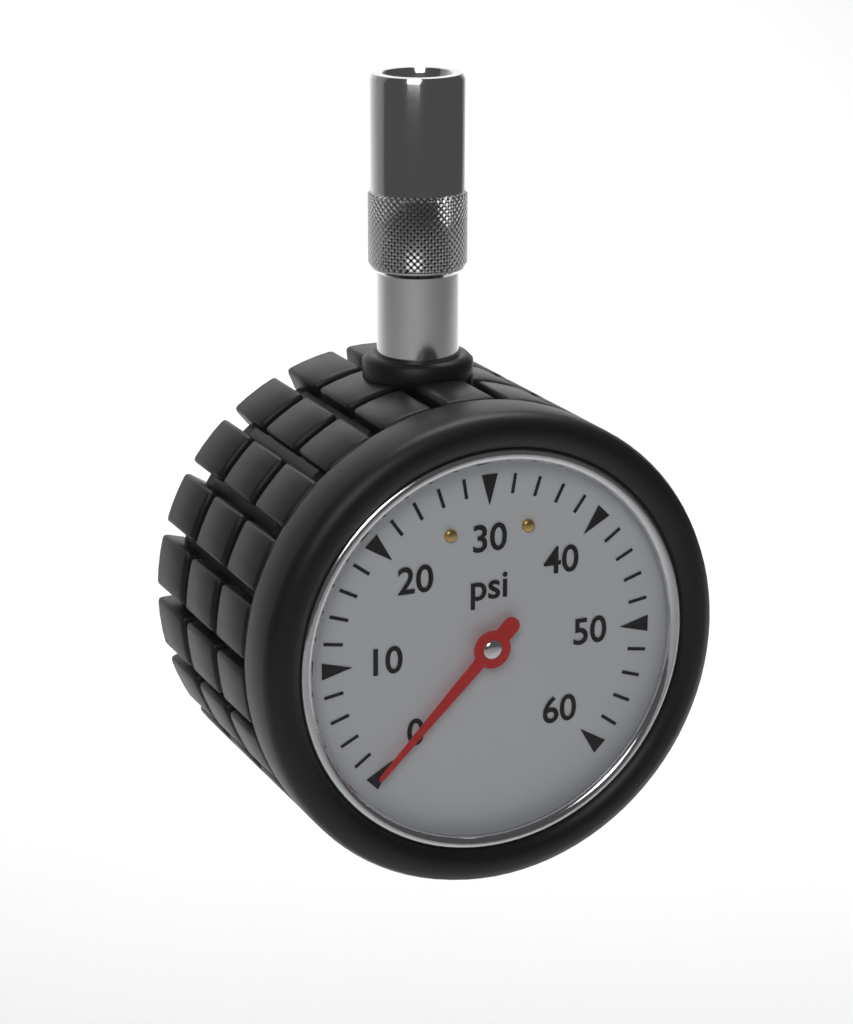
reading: 0 psi
